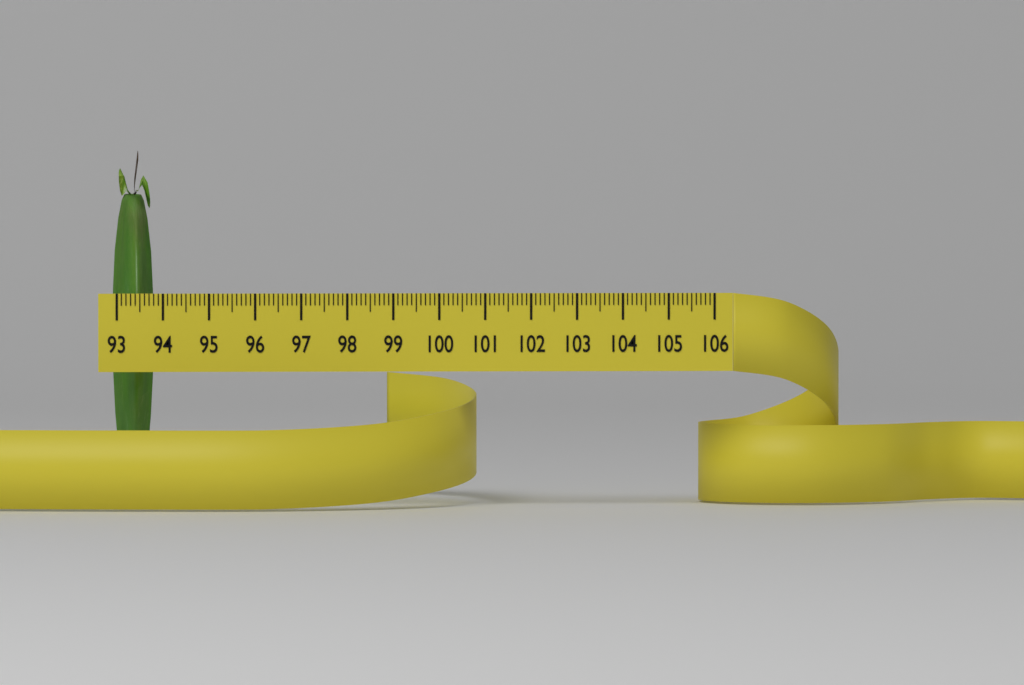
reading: 93.9 (no unit)
